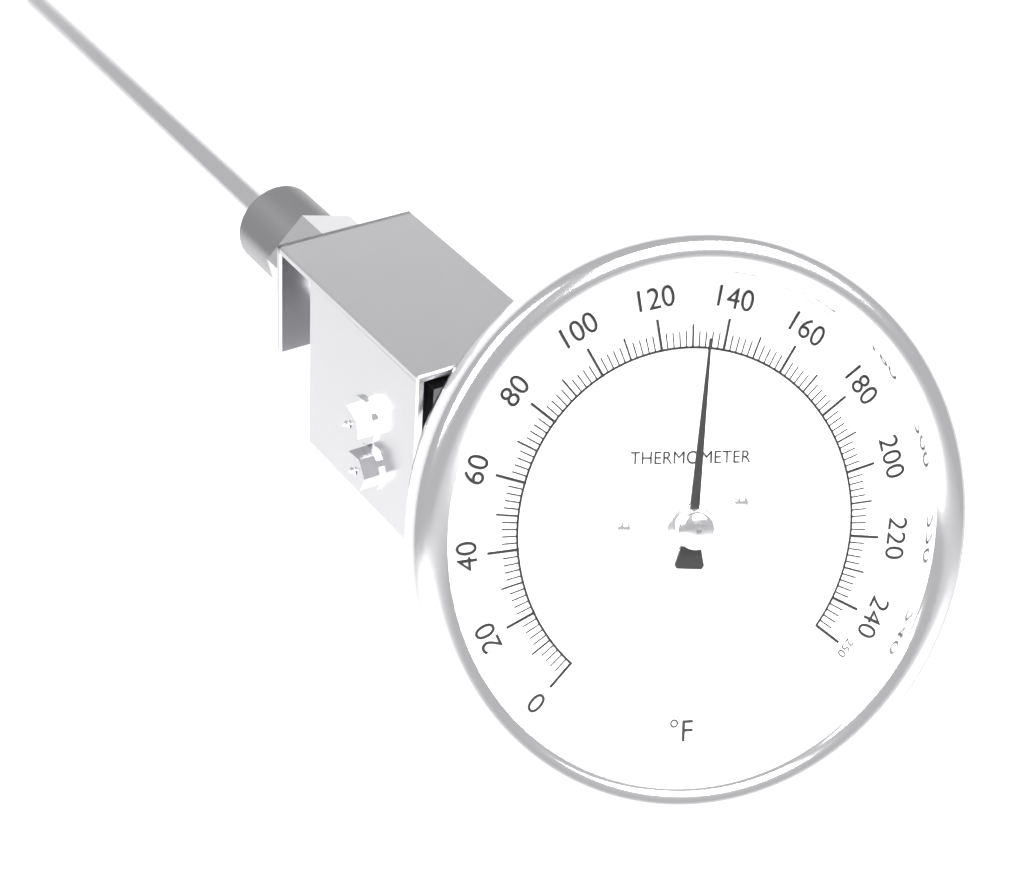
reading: 134 °F
